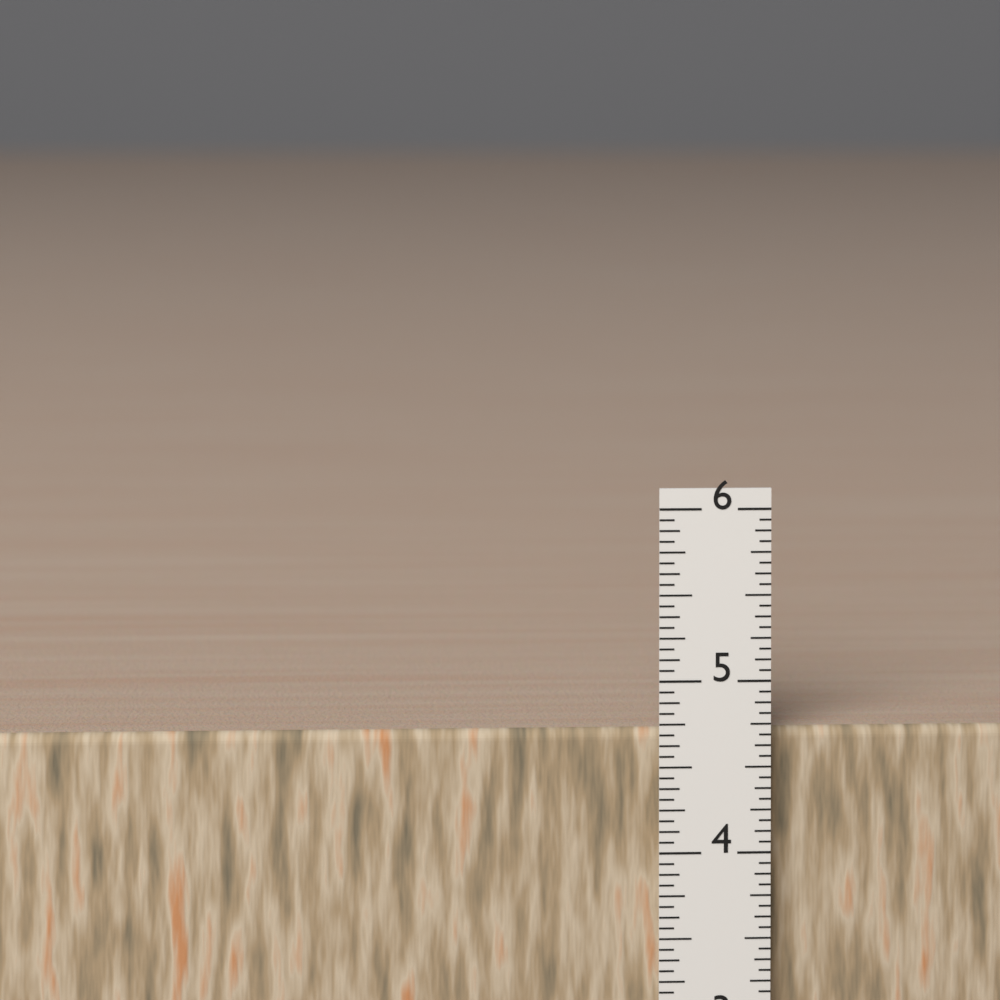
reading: 4.6875 in
